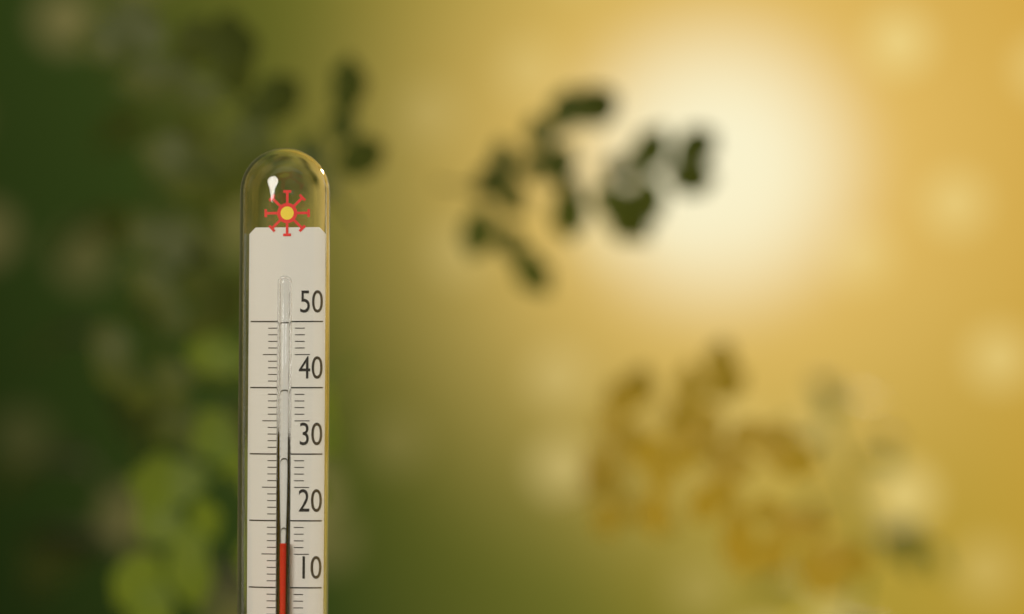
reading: 17 °C
